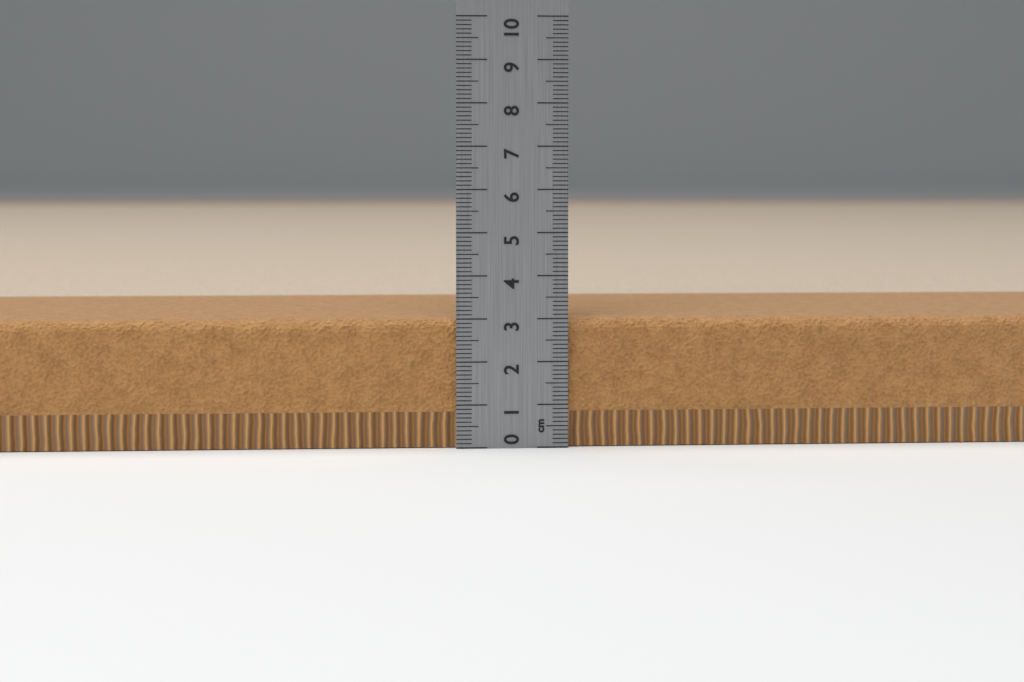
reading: 3.0 cm
